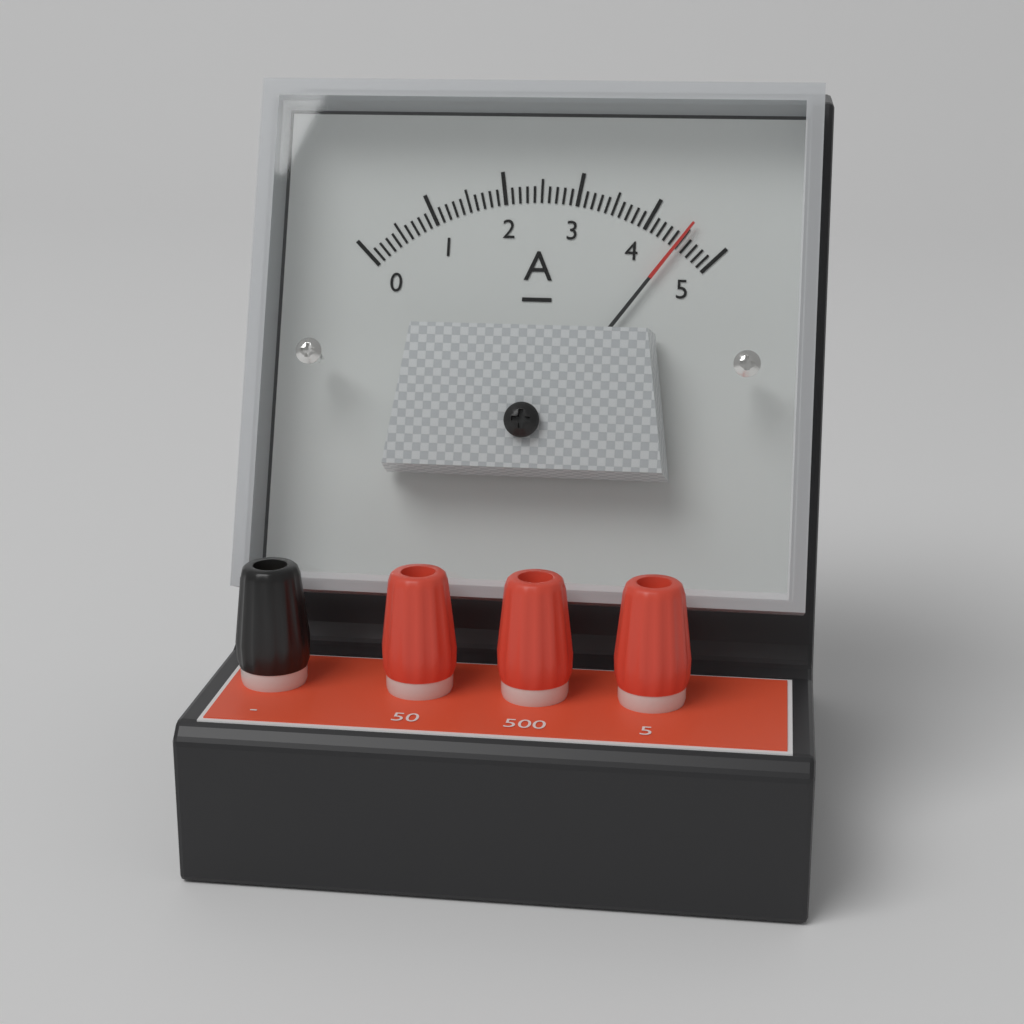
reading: 4.5 A
